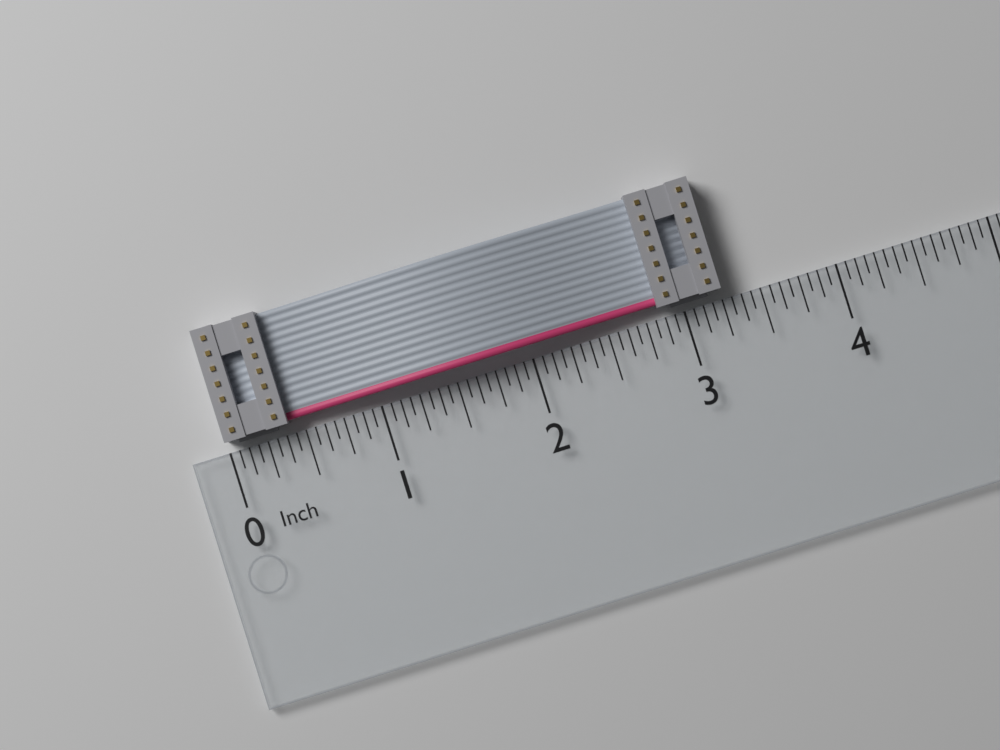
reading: 3.2500 in
